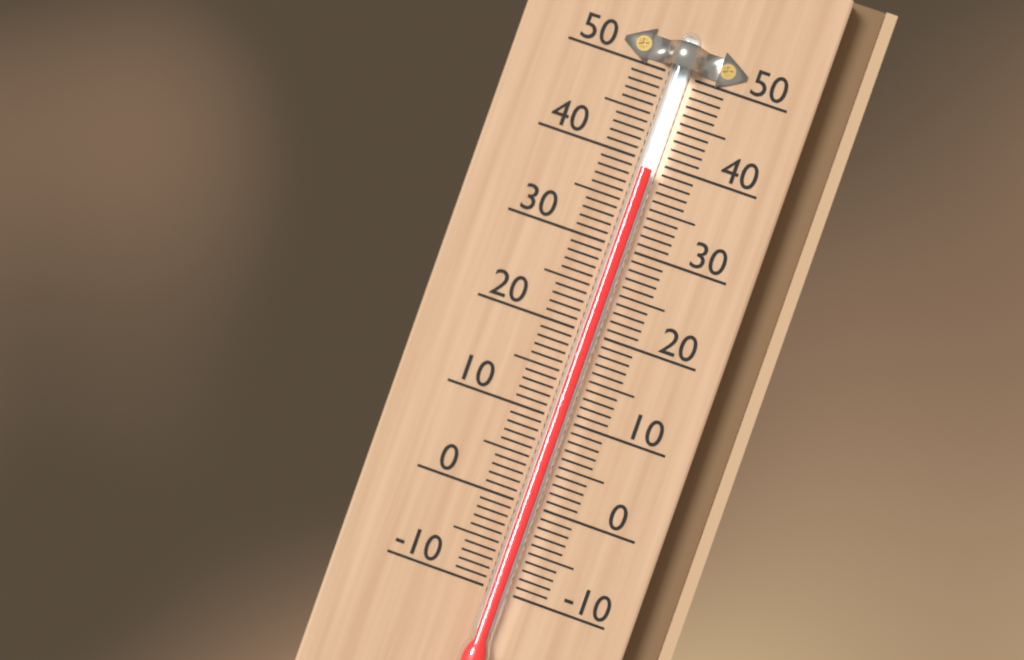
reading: 39 (no unit)
